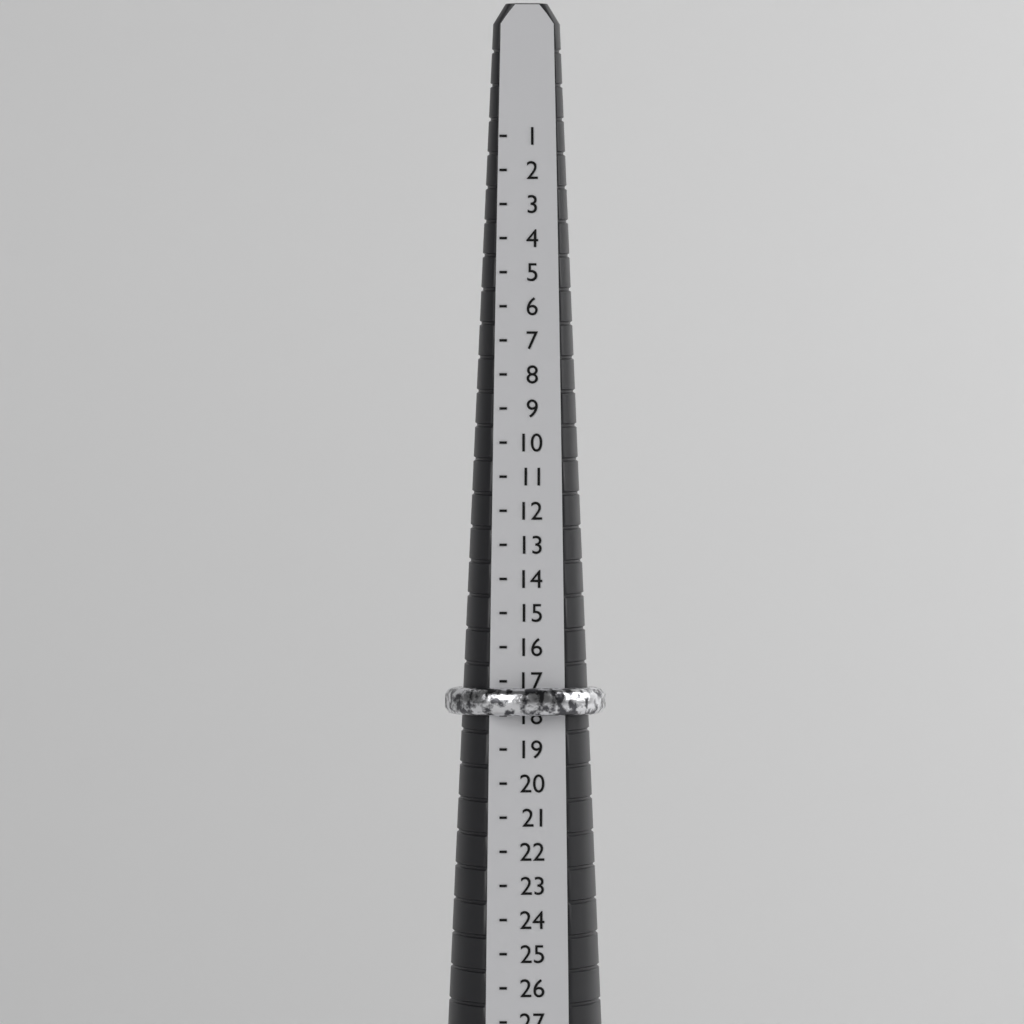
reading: 18 (no unit)
